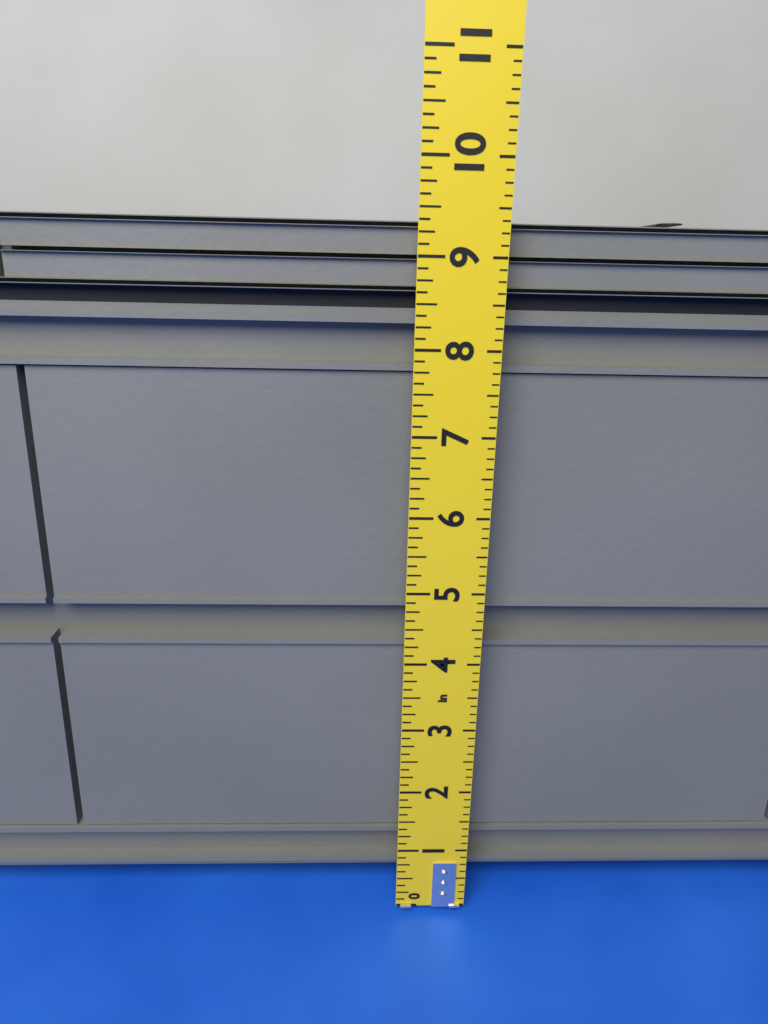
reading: 9.375 in
